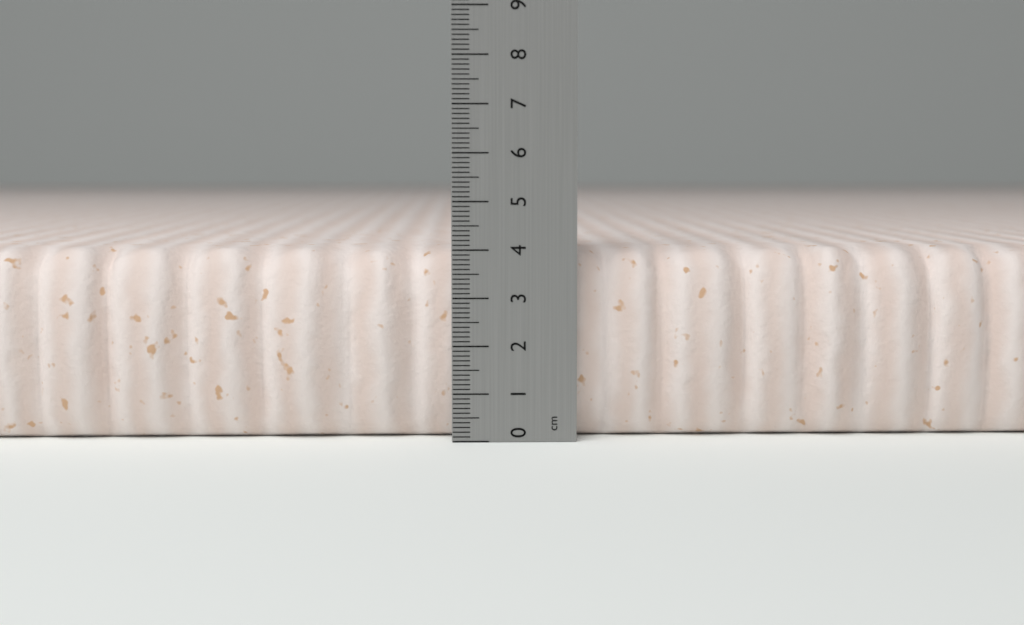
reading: 4.0 cm
